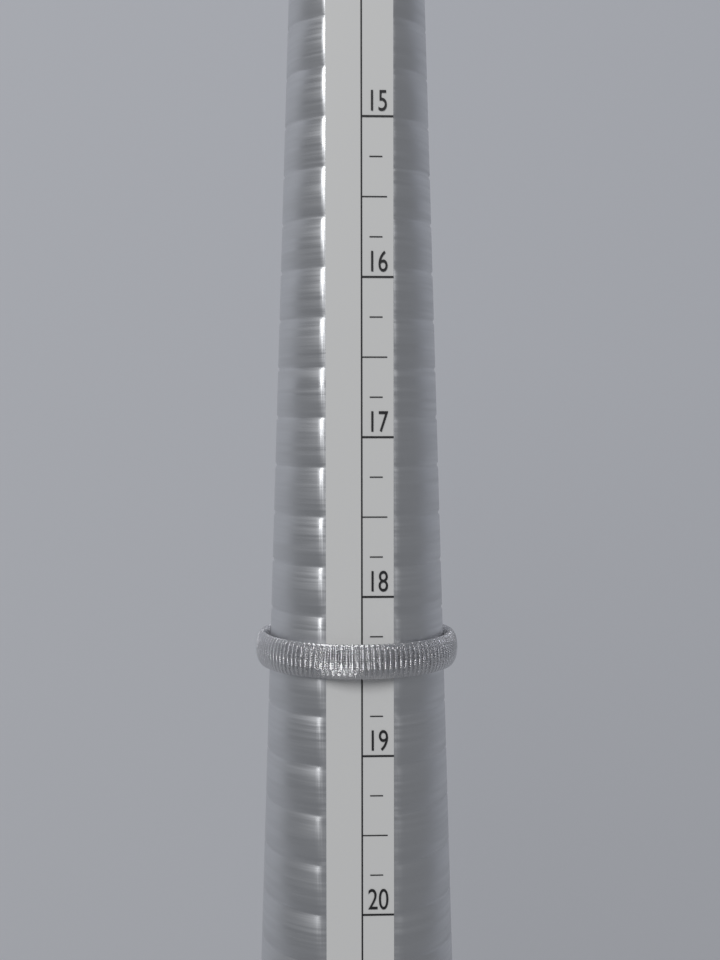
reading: 18.50 (no unit)
